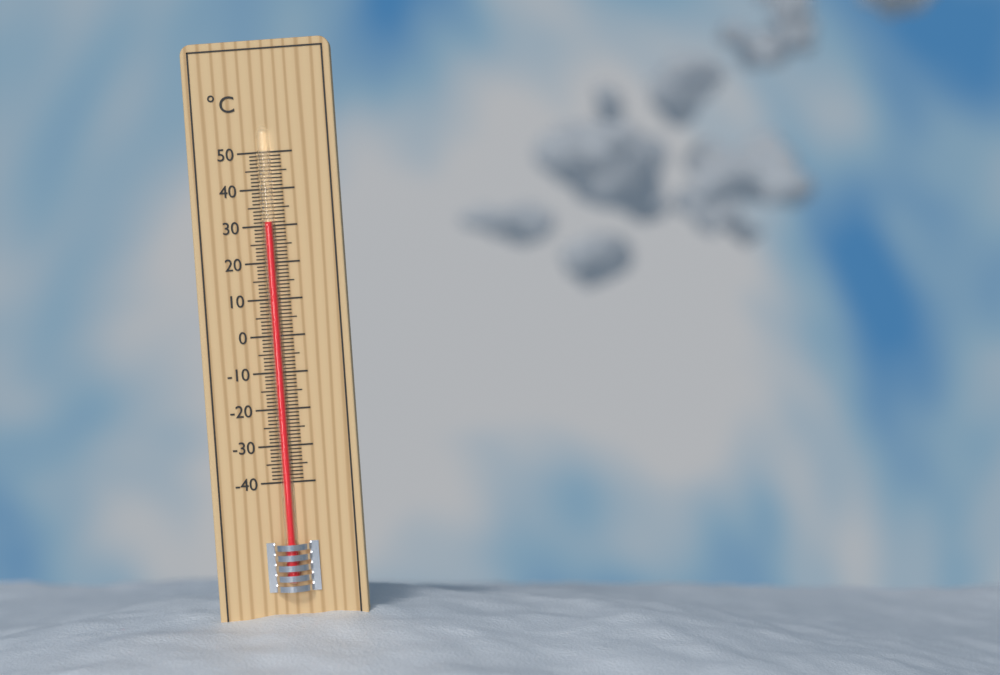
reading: 31 °C
